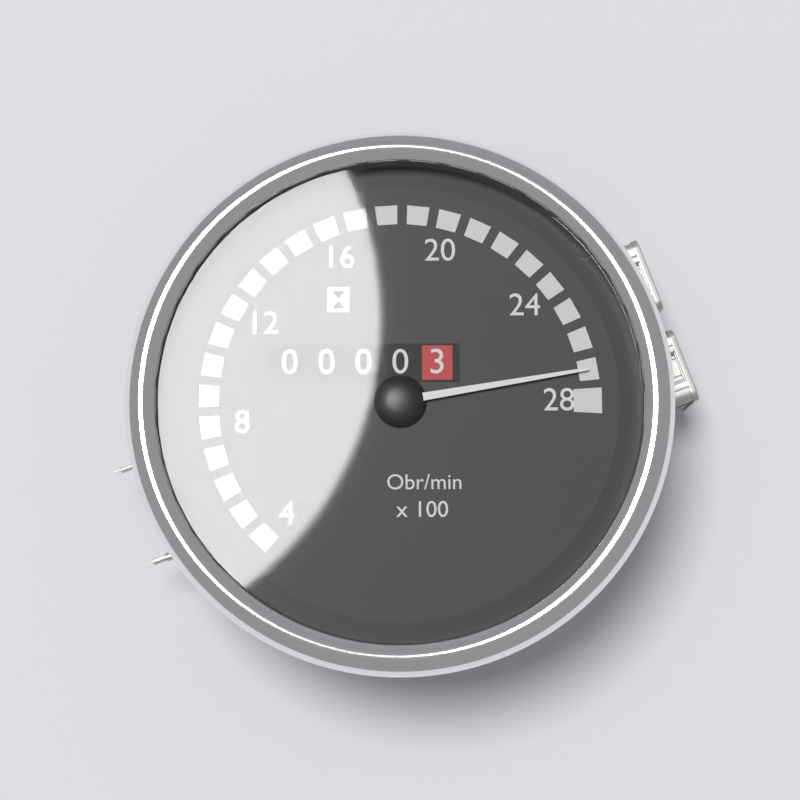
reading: 27 Obr/min x100
